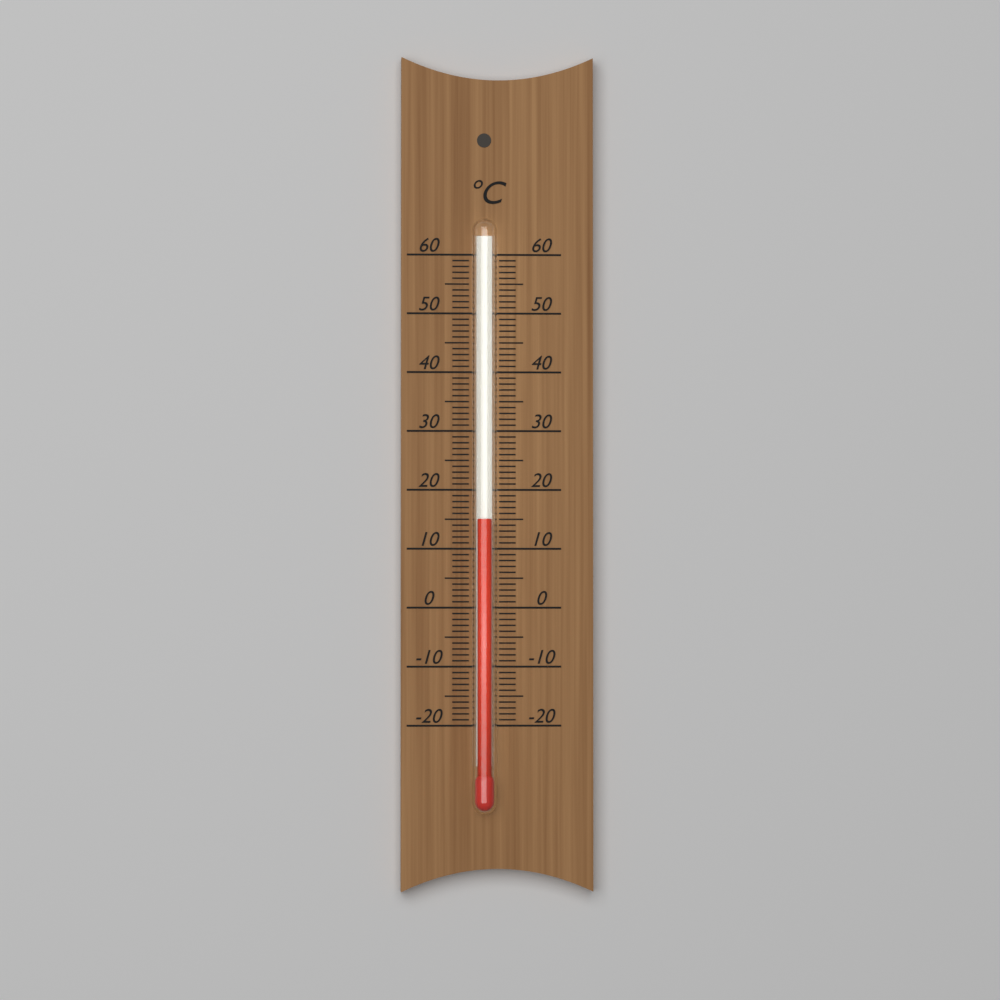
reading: 15 °C
